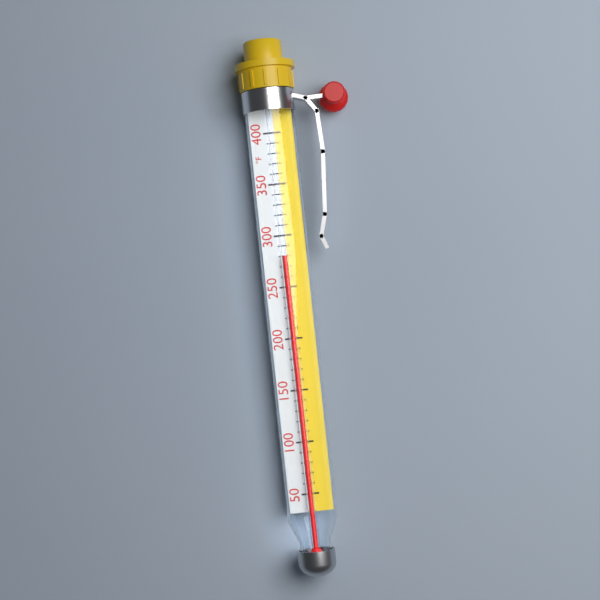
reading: 280 °F
